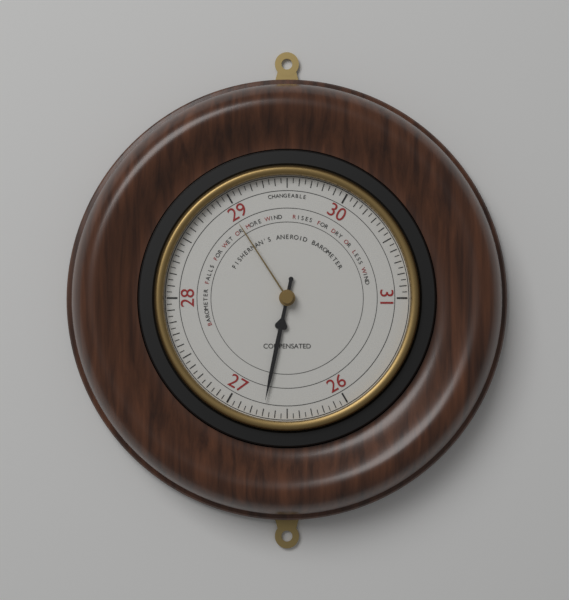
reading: 26.70 (no unit)
